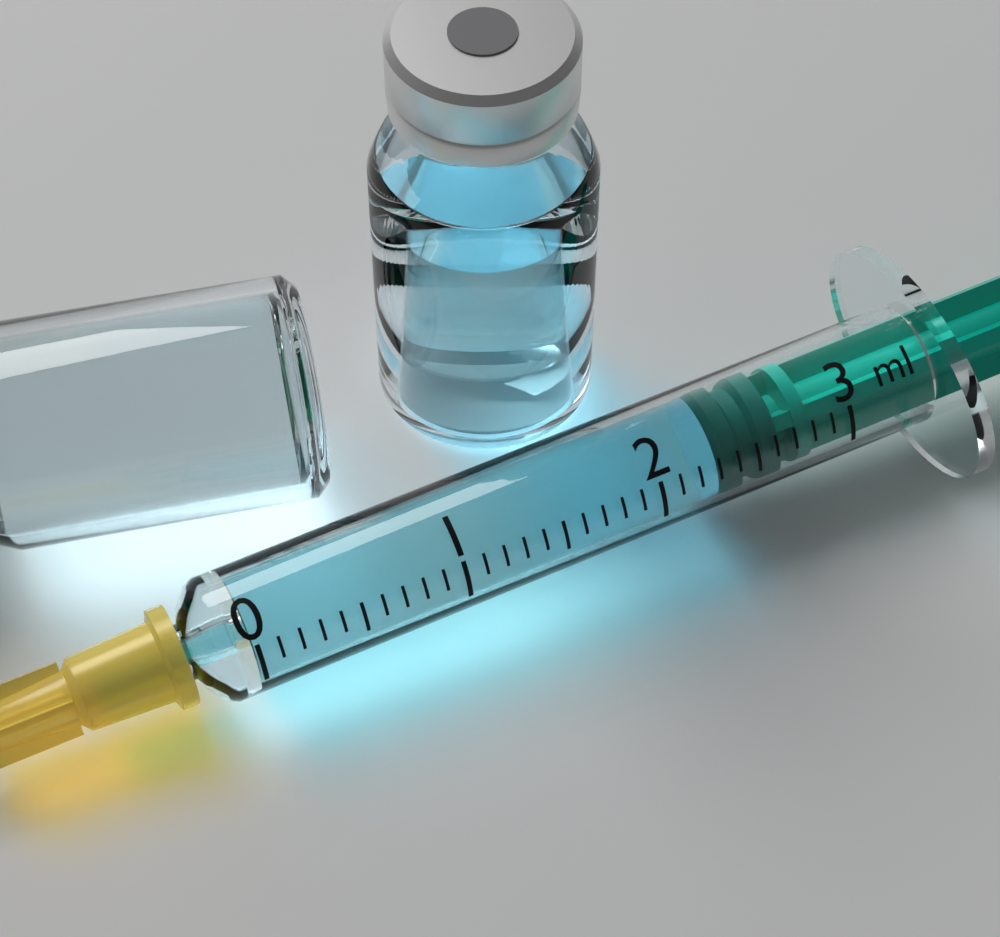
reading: 2.3 ml
